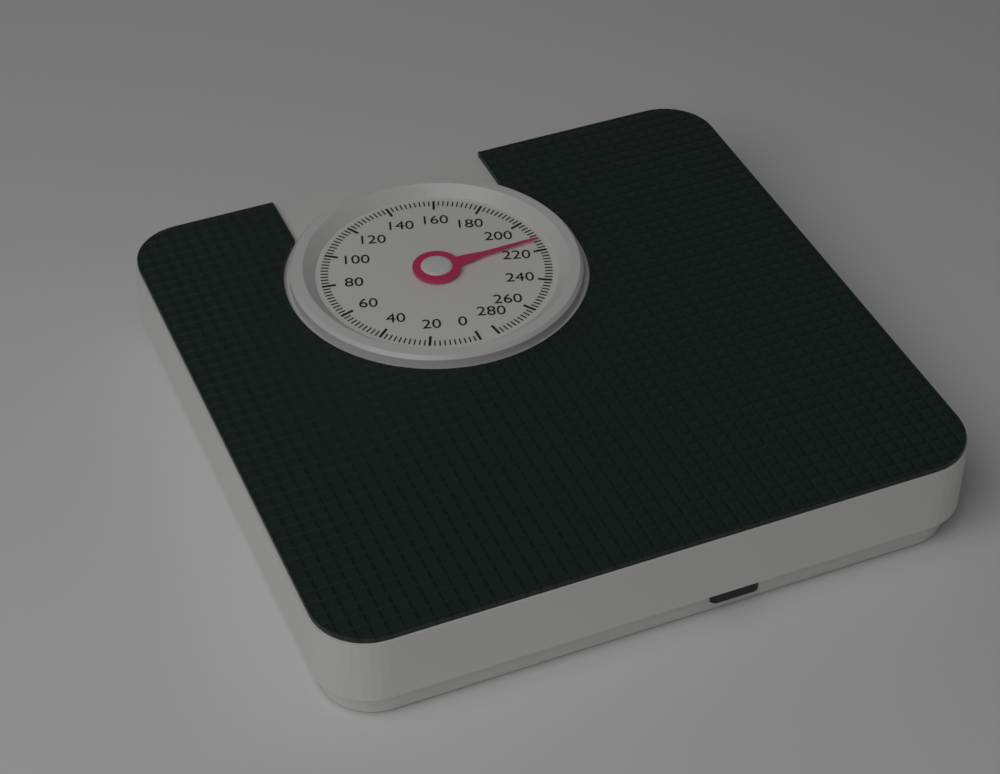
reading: 214 (no unit)
